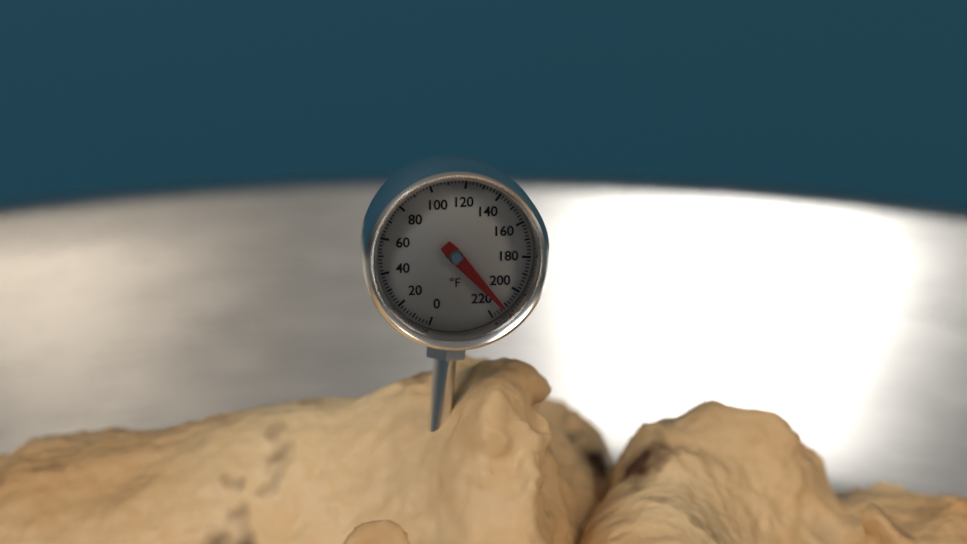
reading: 212 °F
